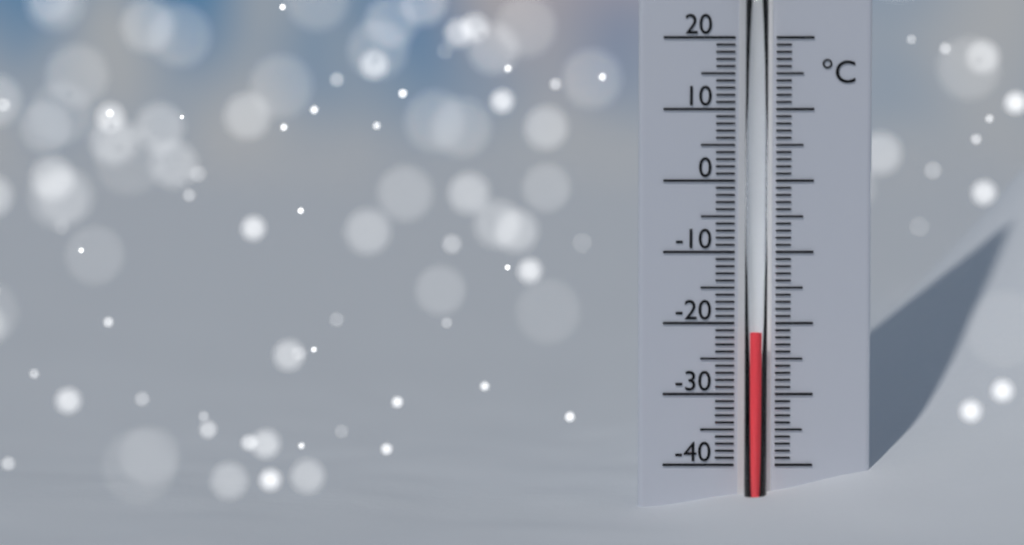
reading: -21 °C
